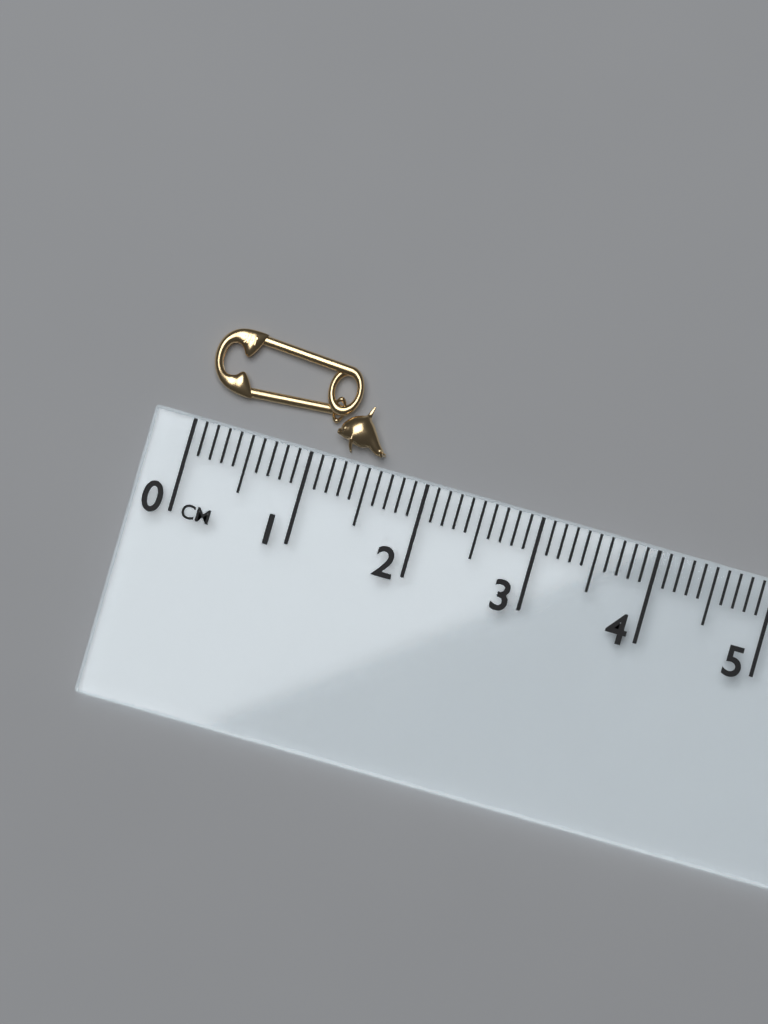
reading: 1.6 cm
